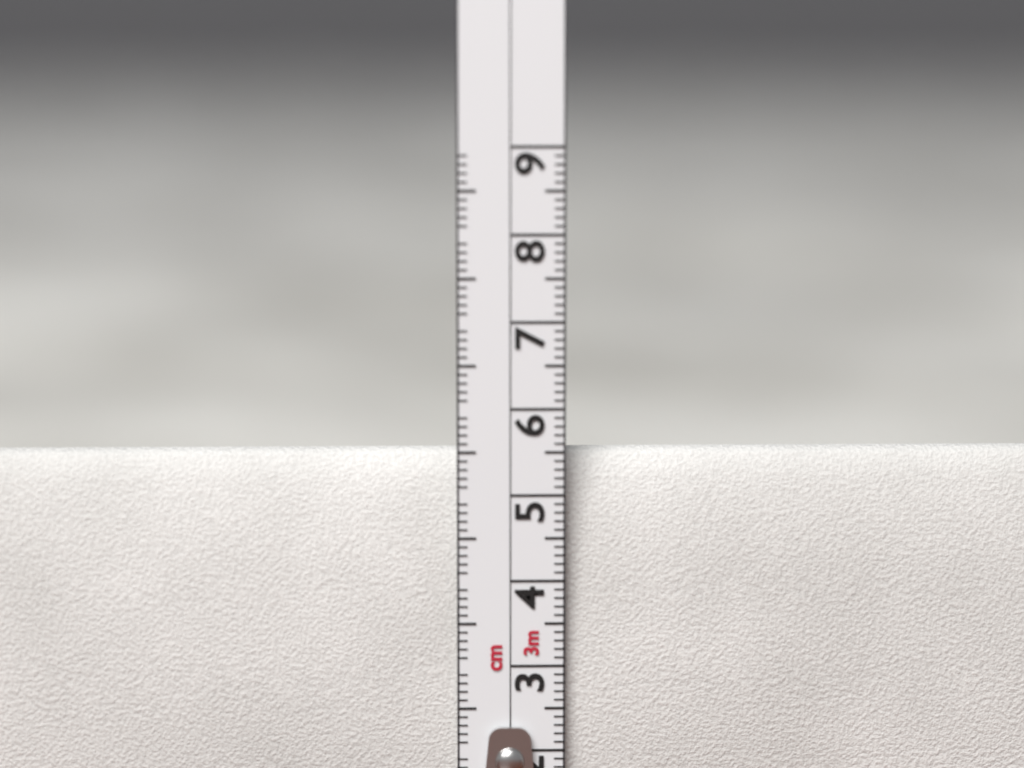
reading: 5.5 cm
